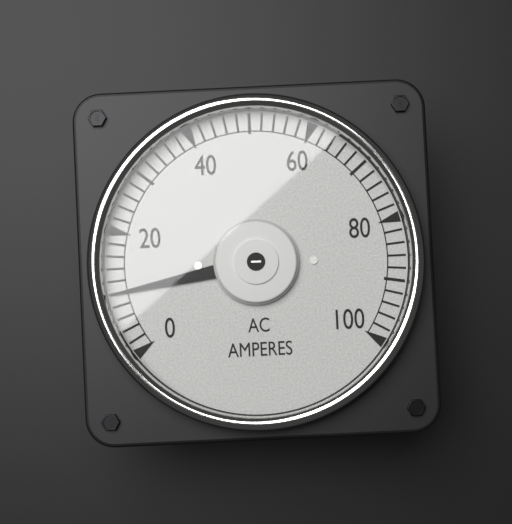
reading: 10 A
